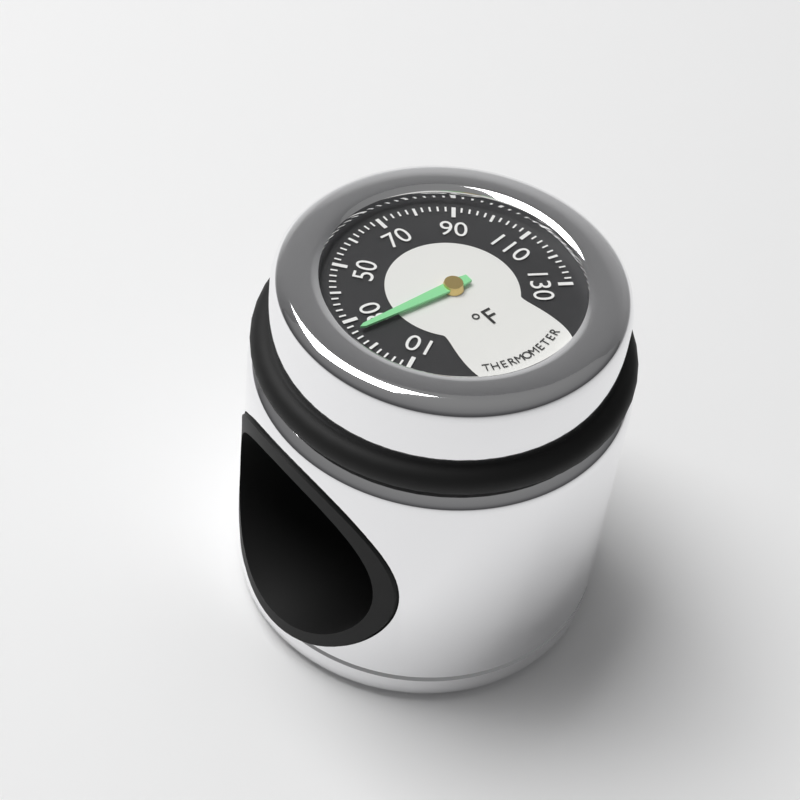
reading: 26 °F
